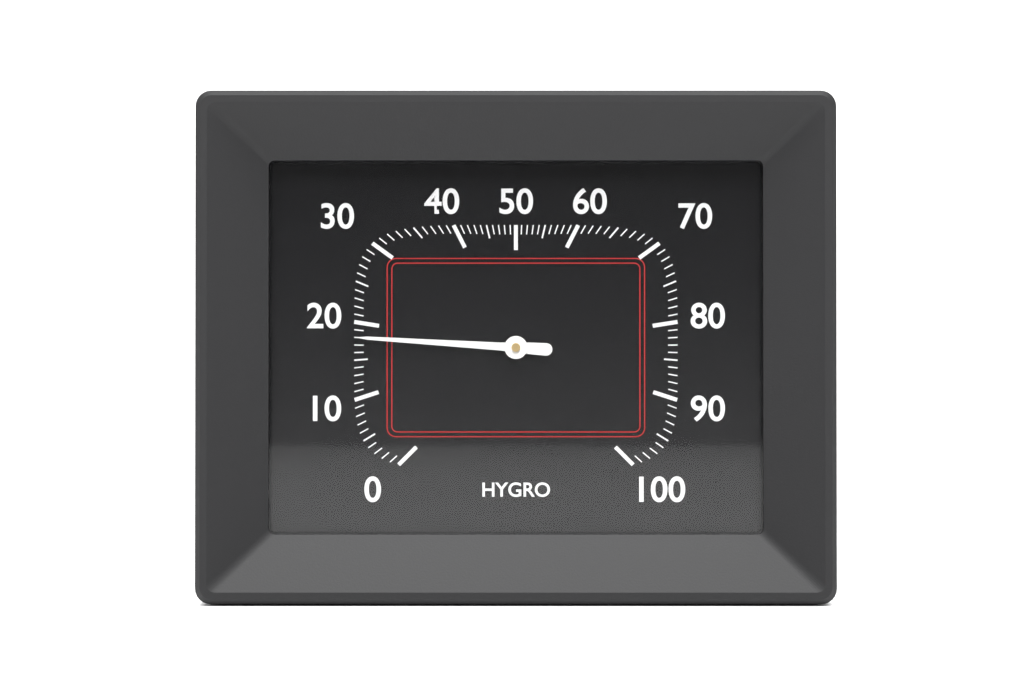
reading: 18 %
